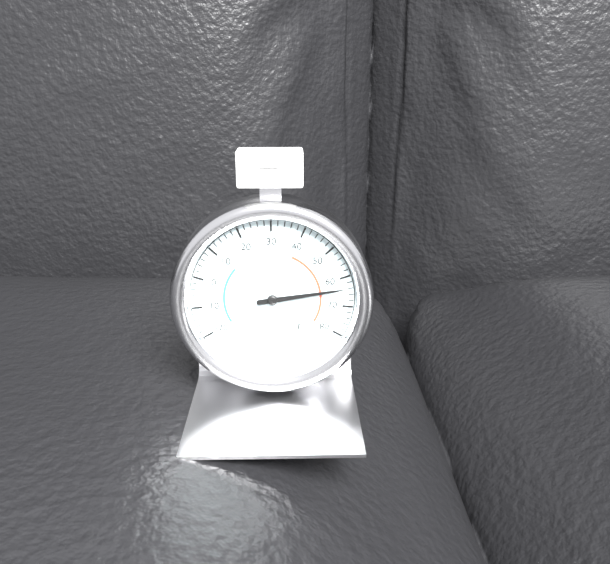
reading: 64 °F
